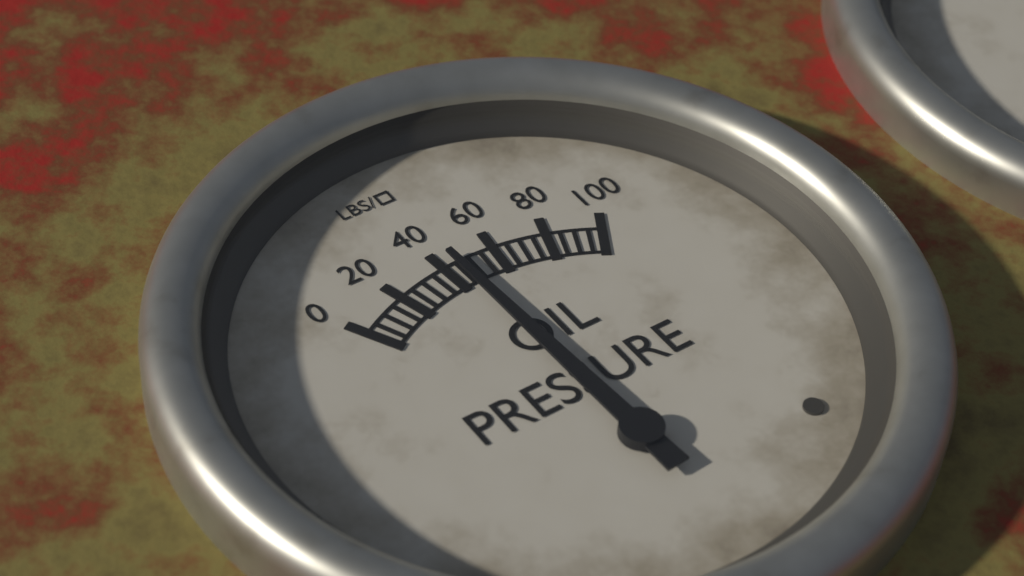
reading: 45 psi
